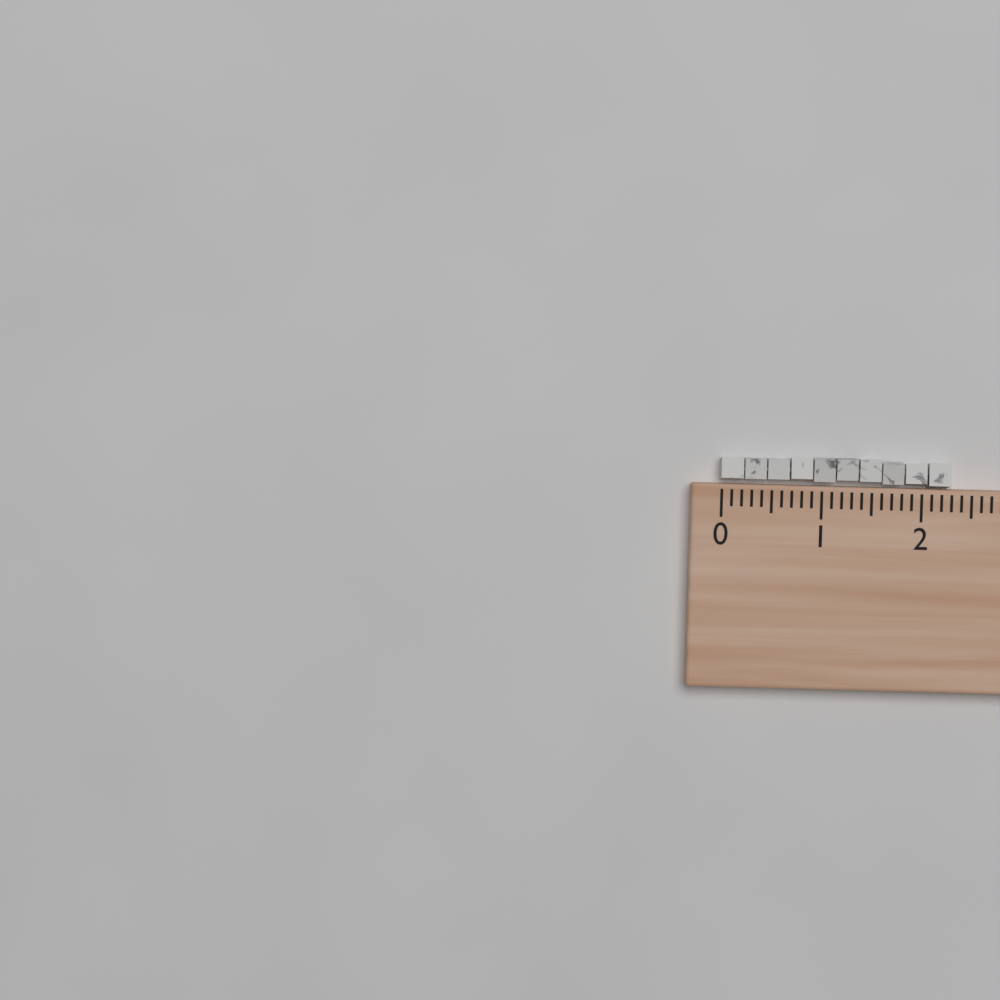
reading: 2.3 (no unit)
